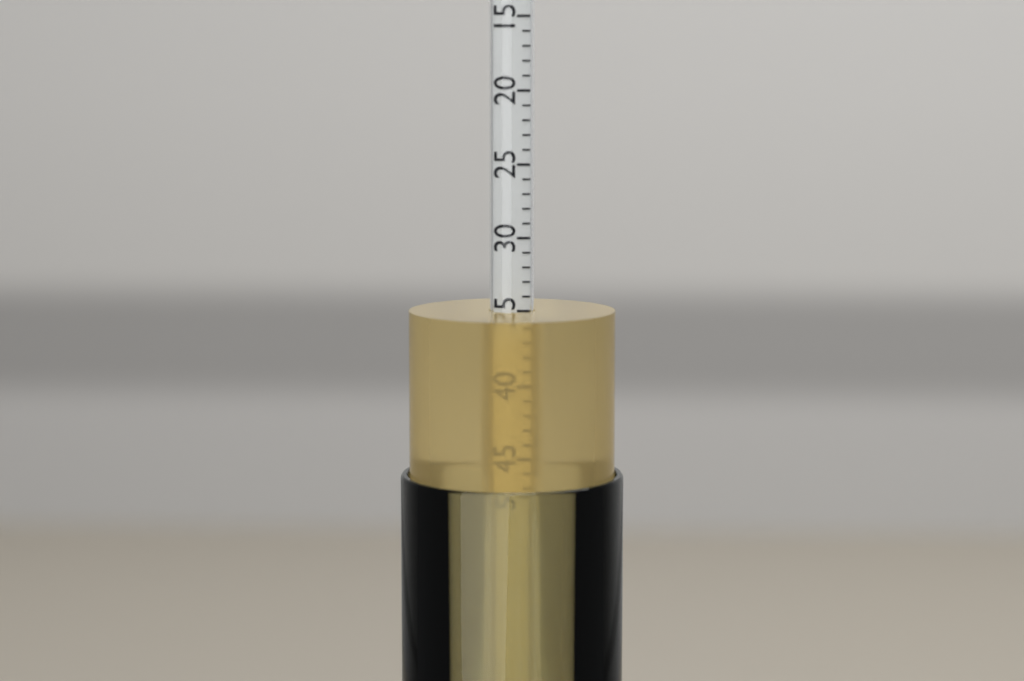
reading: 35 (no unit)
